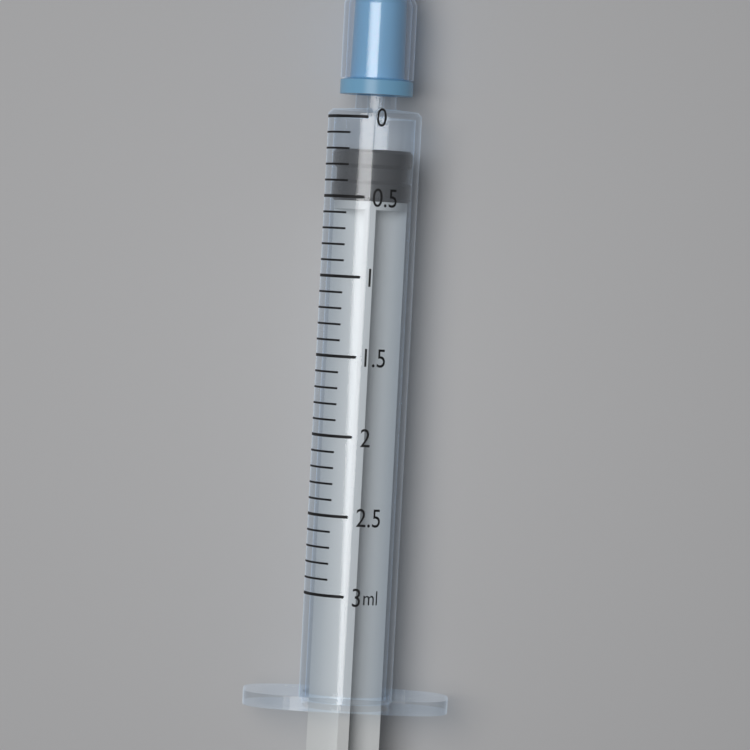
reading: 0.2 ml
